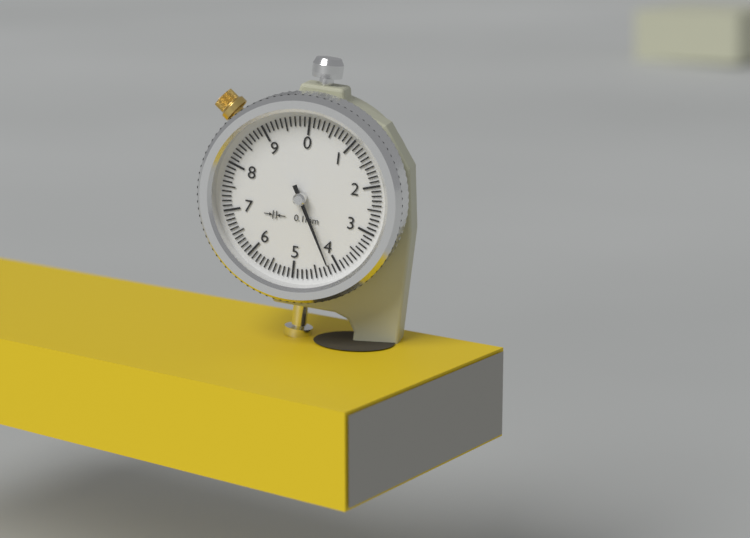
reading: 4.2 mm
